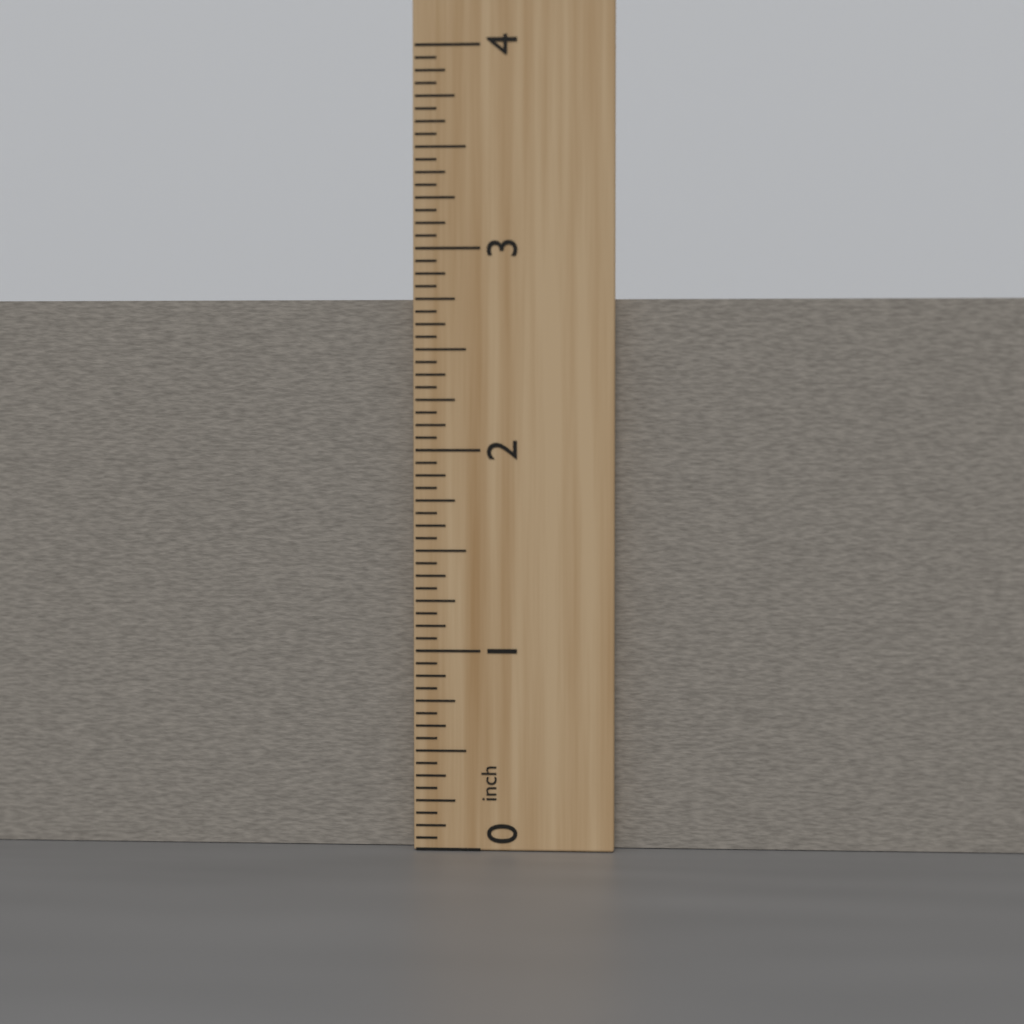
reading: 2.7500 inch
